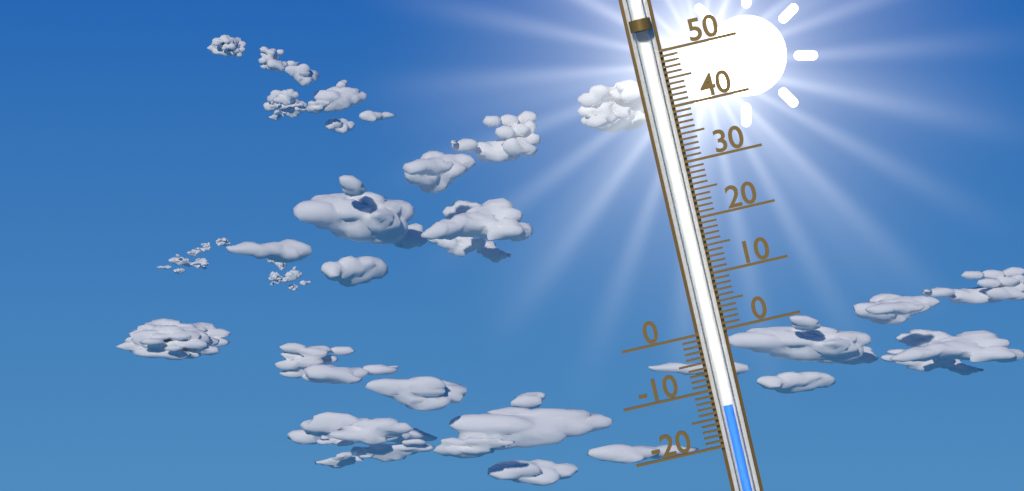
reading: -13 (no unit)
